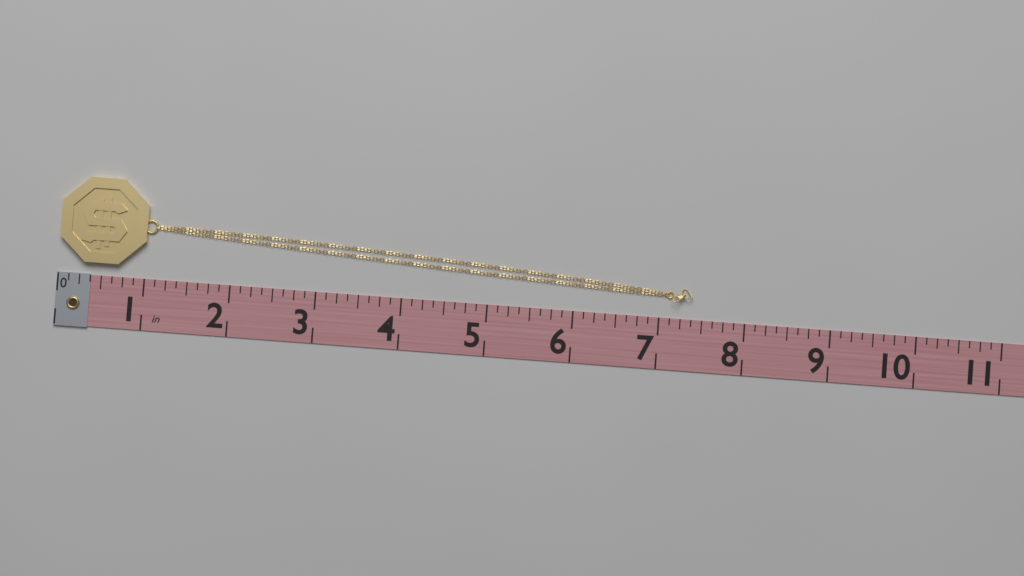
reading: 7.375 in
